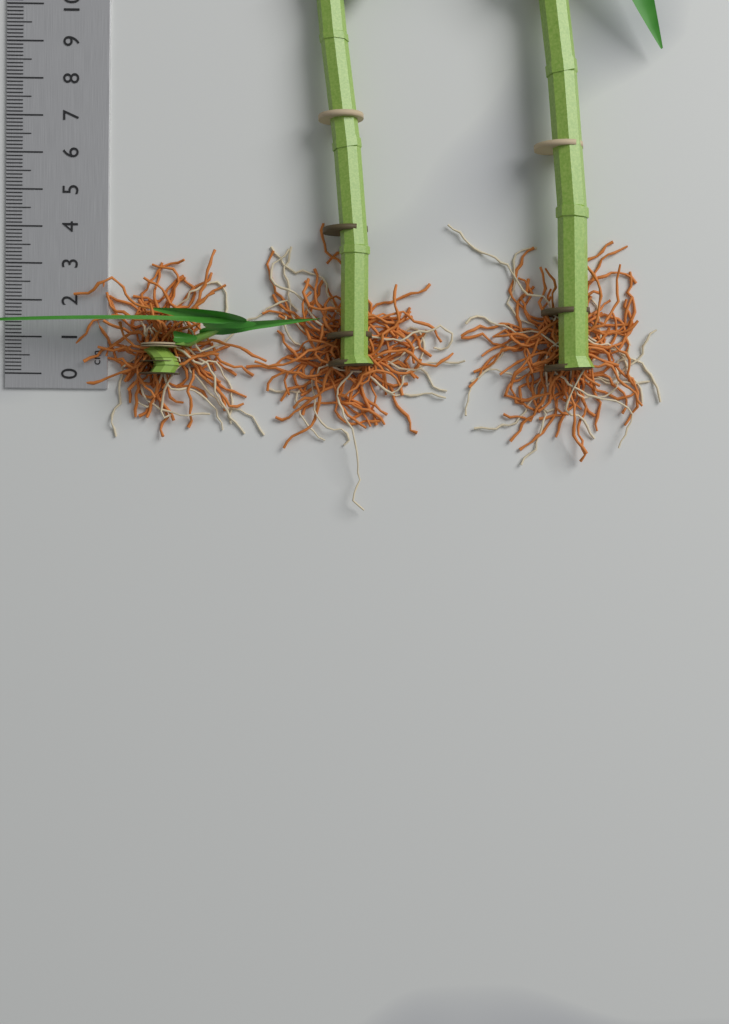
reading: 1.8 cm
